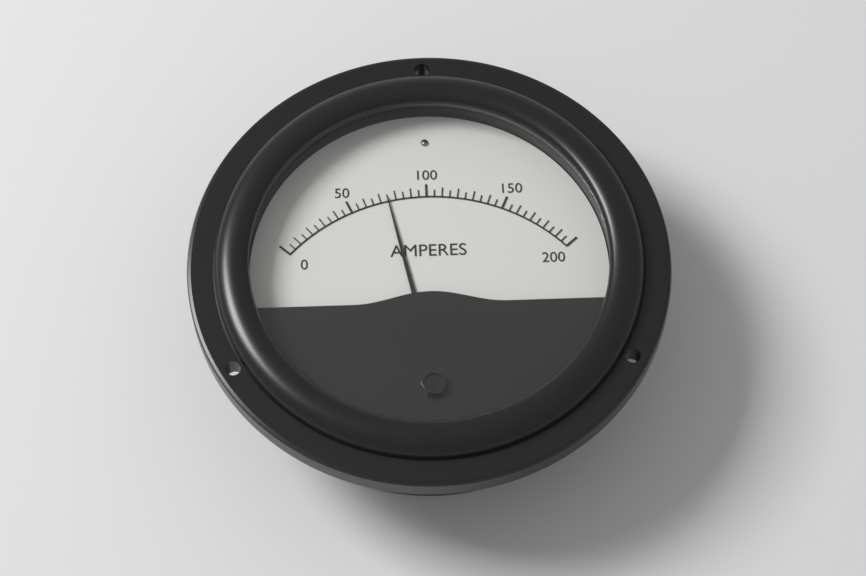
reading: 75 A
